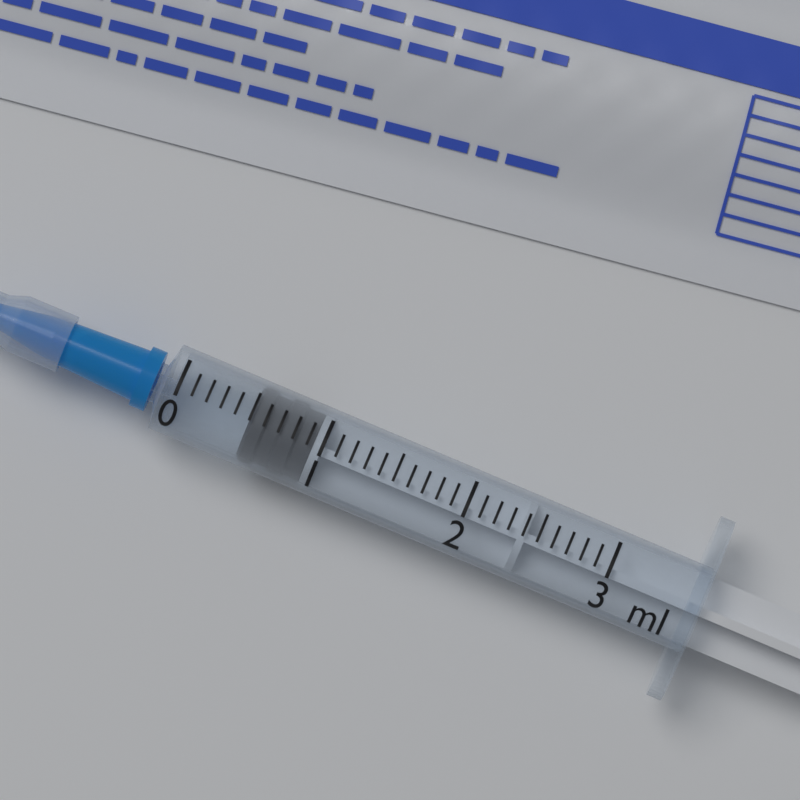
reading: 0.5 ml
